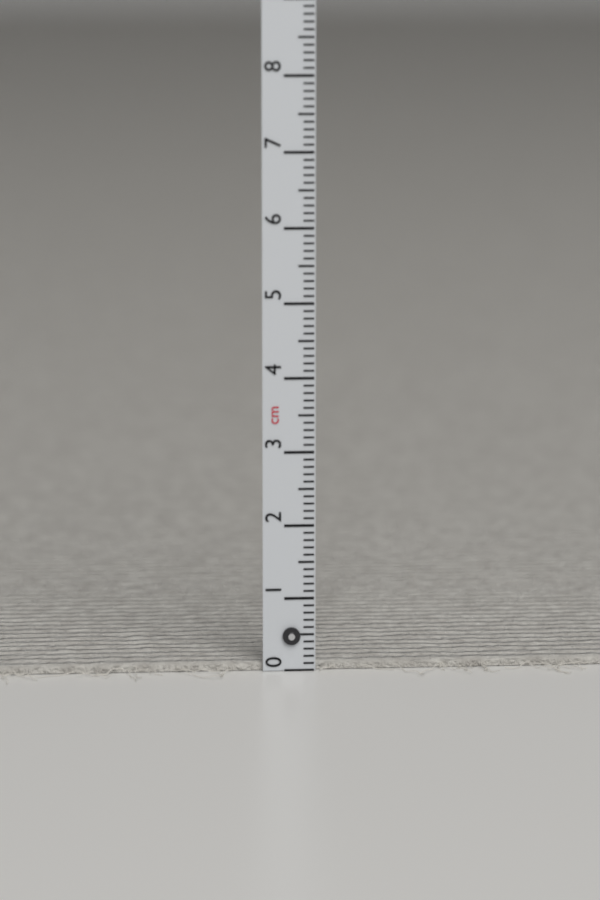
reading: 0.1 cm
